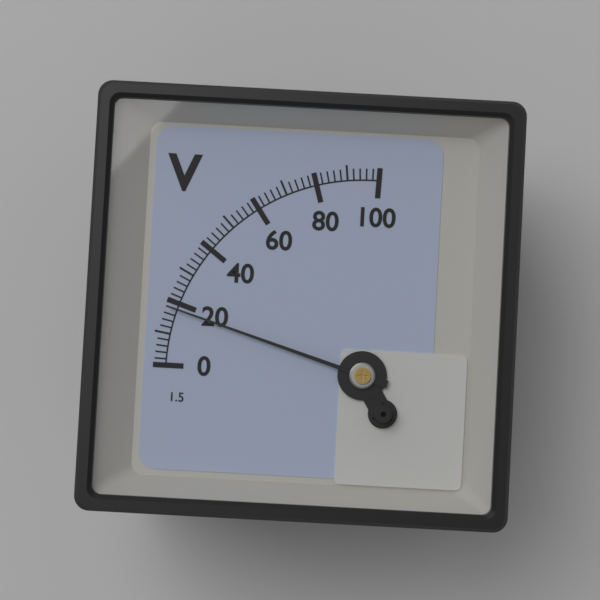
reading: 18 V
